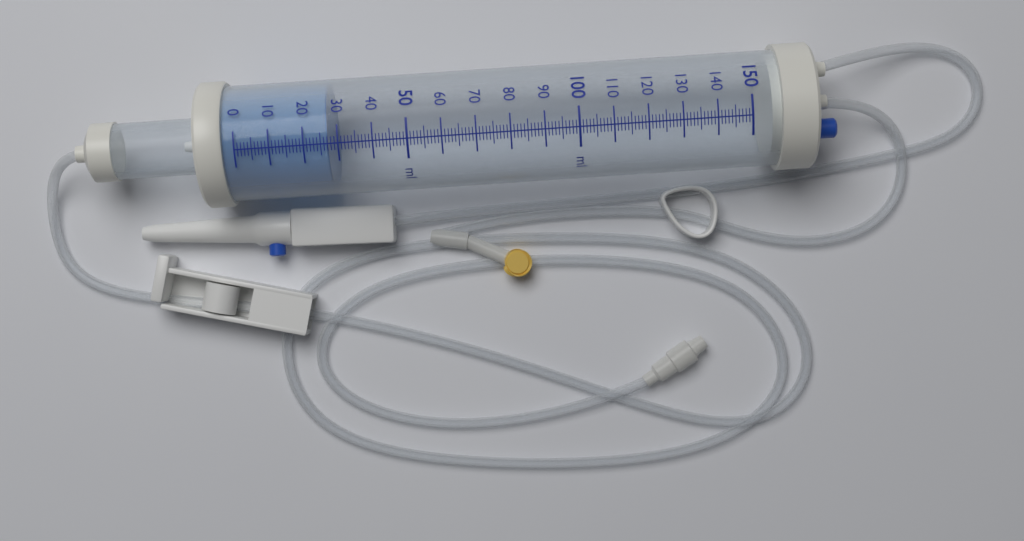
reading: 27 ml
